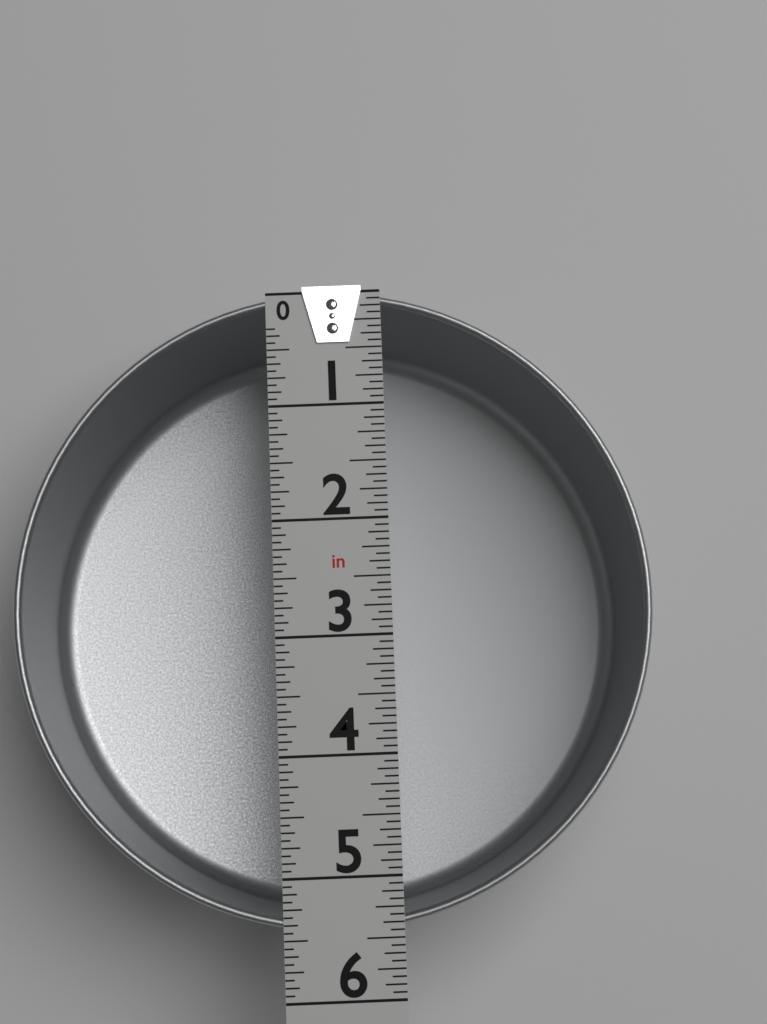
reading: 5.4375 in
